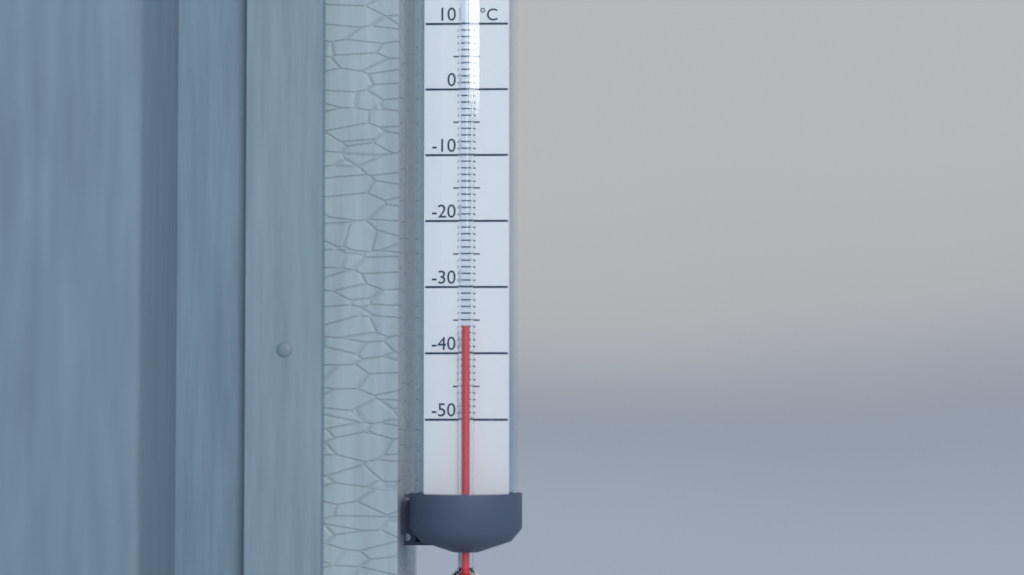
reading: -36 °C
